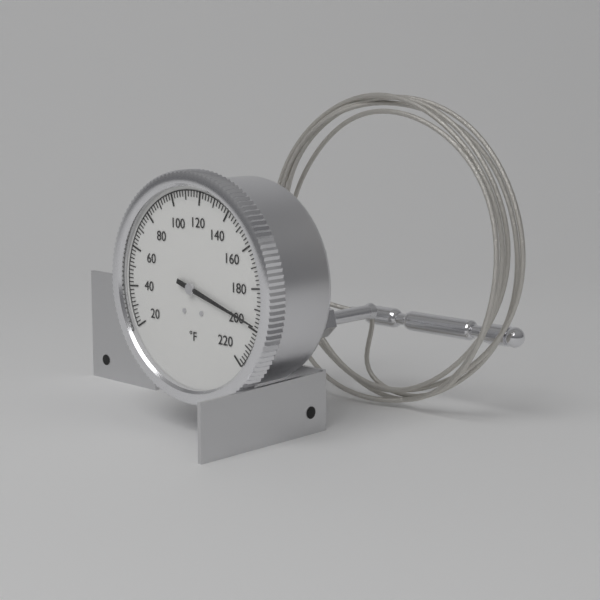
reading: 198 °F
